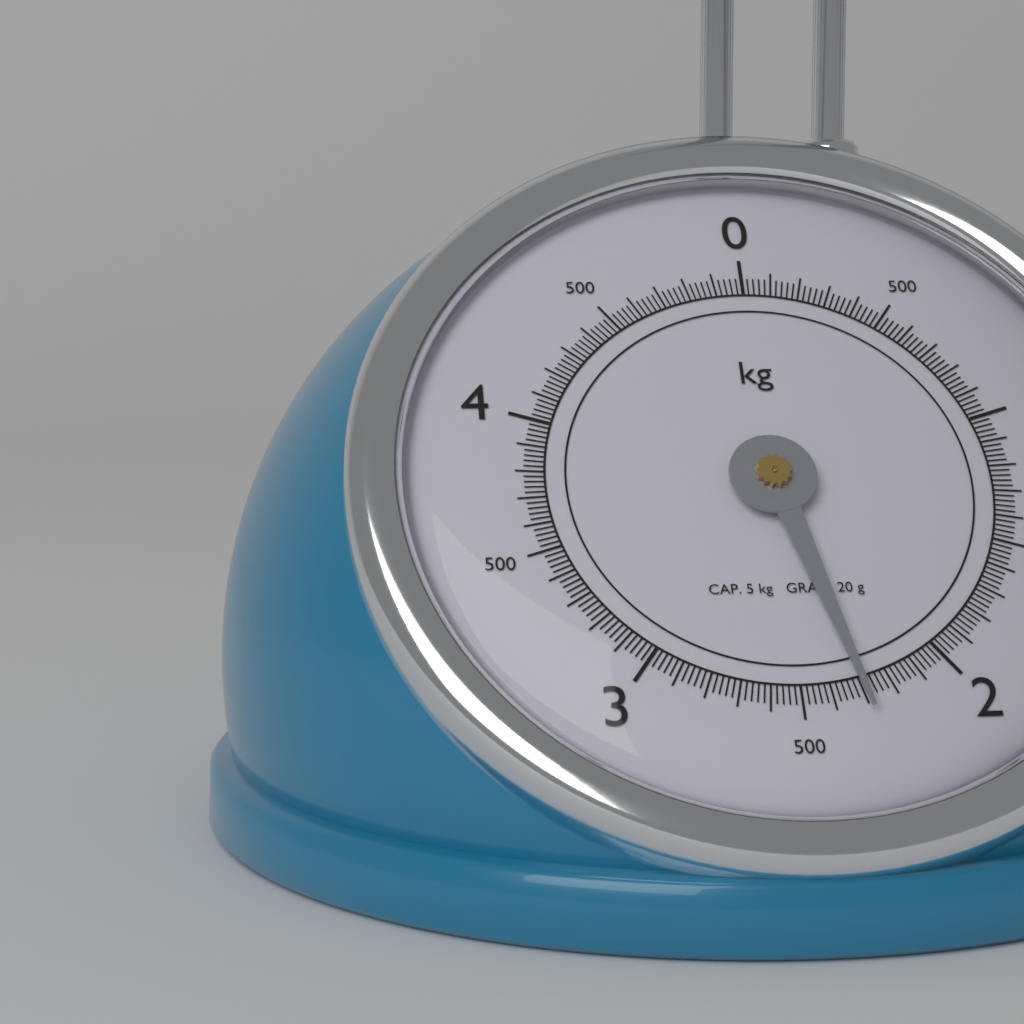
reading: 2.30 kg
